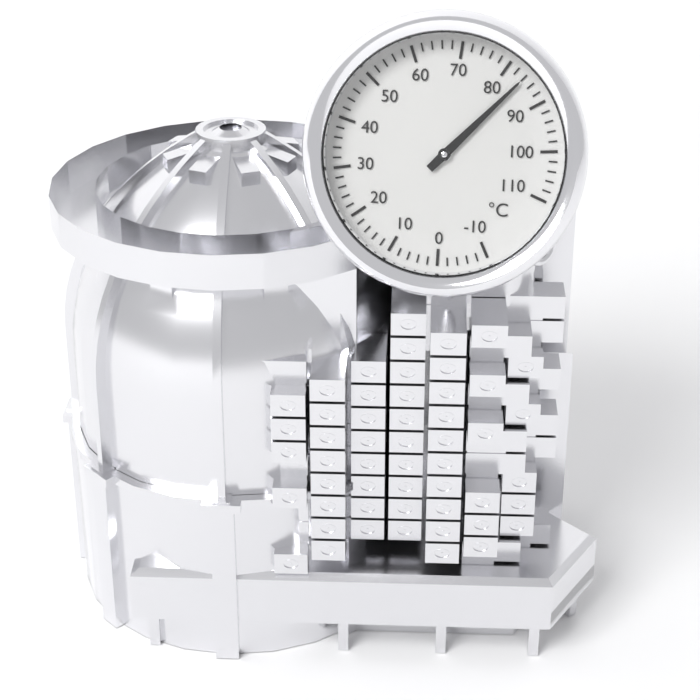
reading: 84 °C
